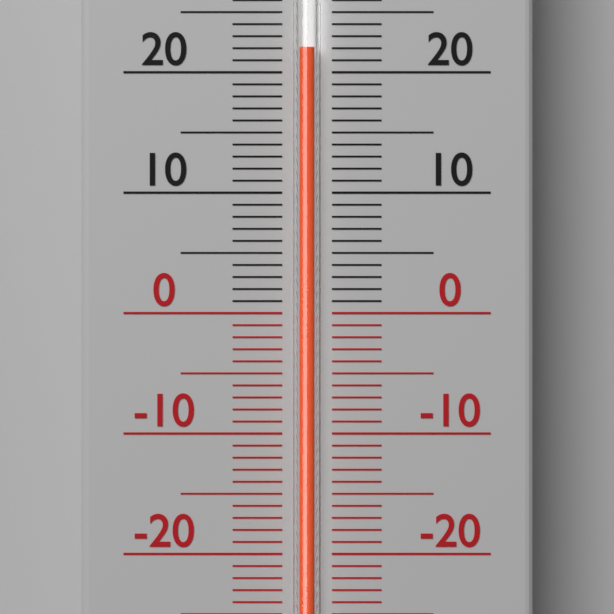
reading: 22 °C
